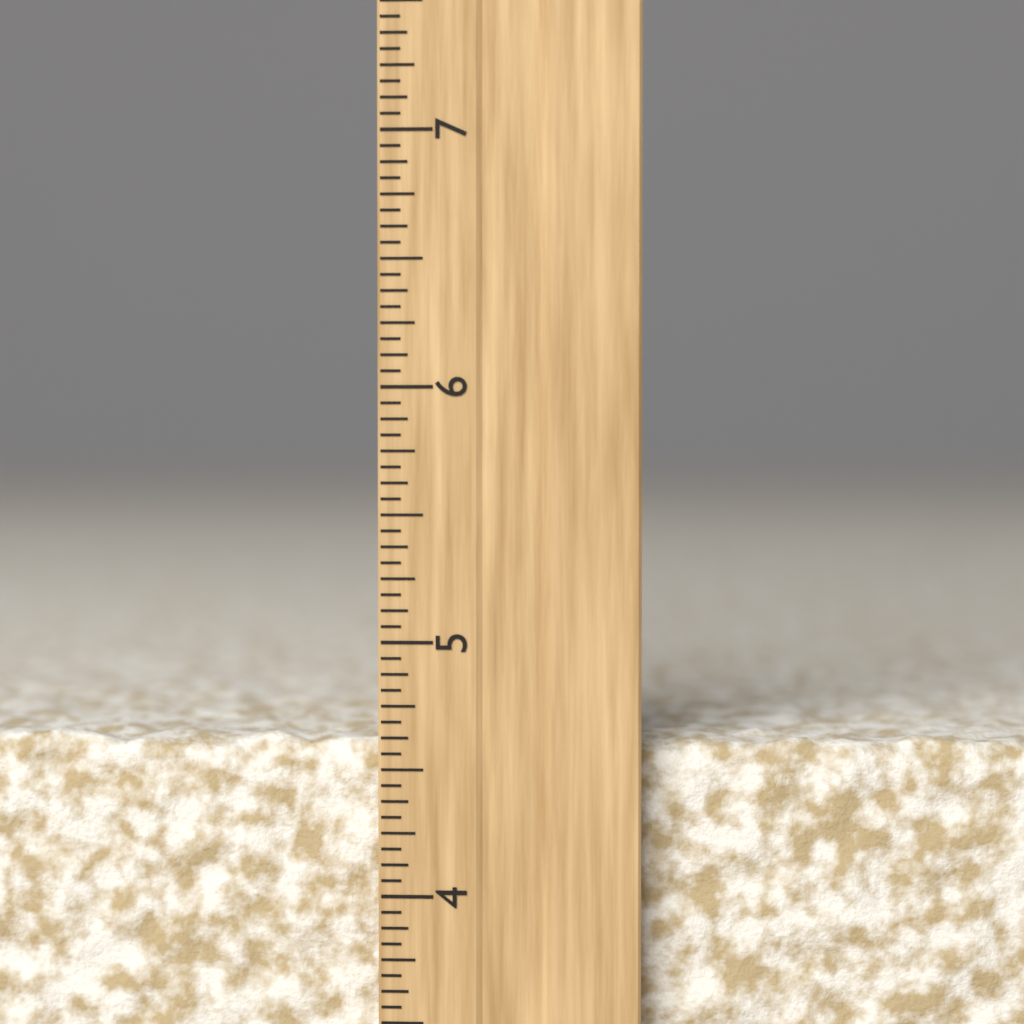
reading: 4.6250 inch
